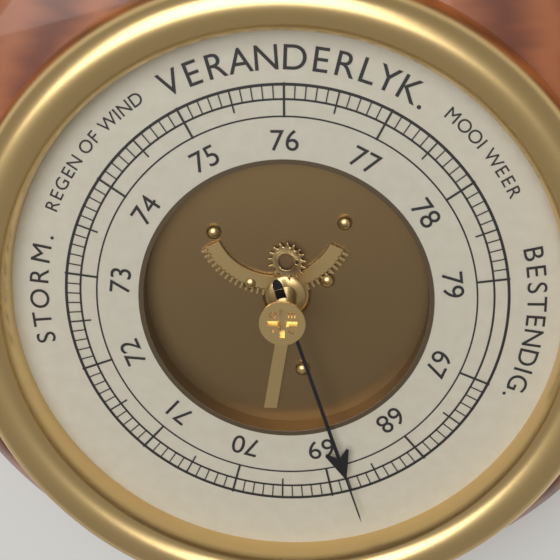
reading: 68.8 (no unit)
